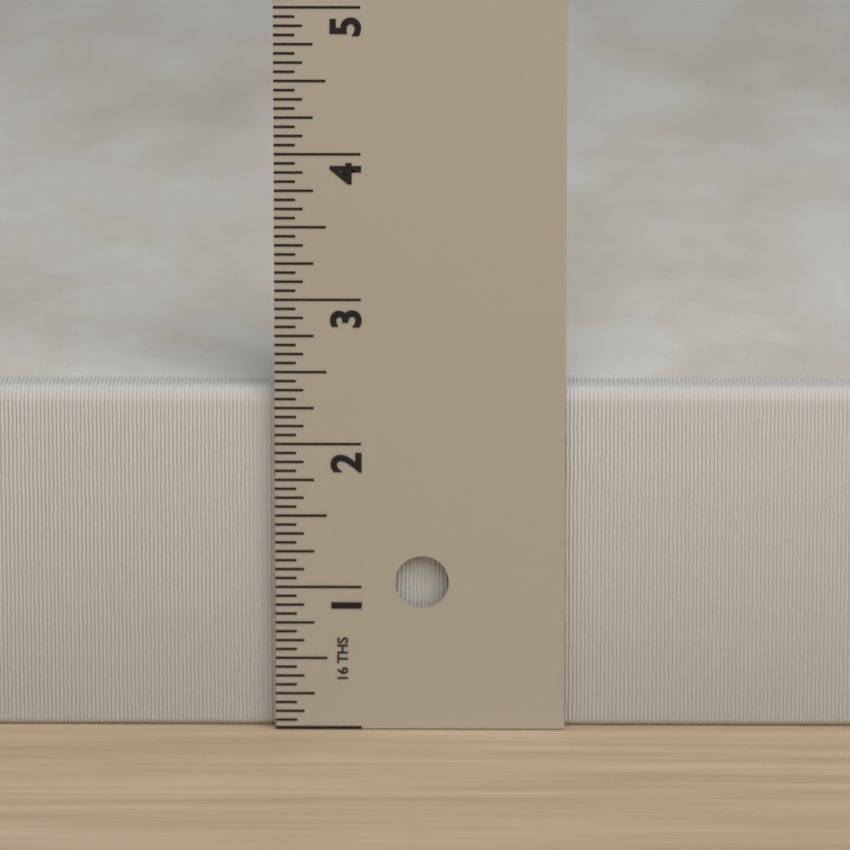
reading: 2.3750 in
